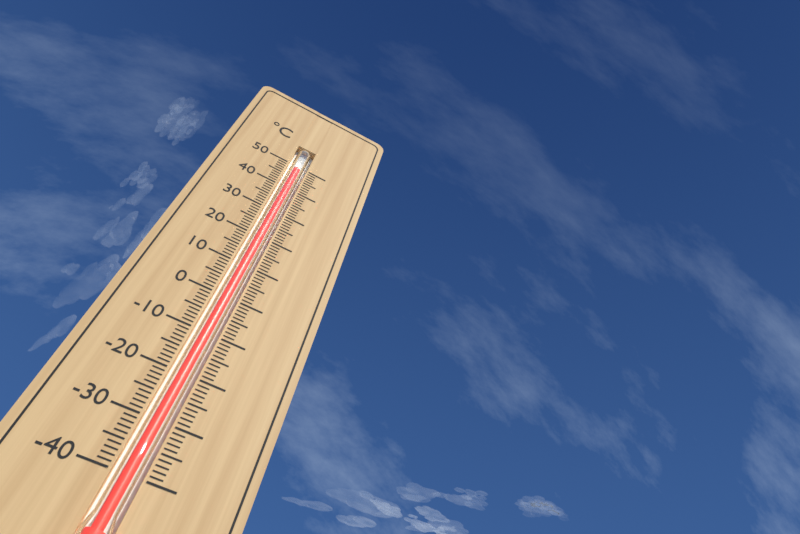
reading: 48 °C
